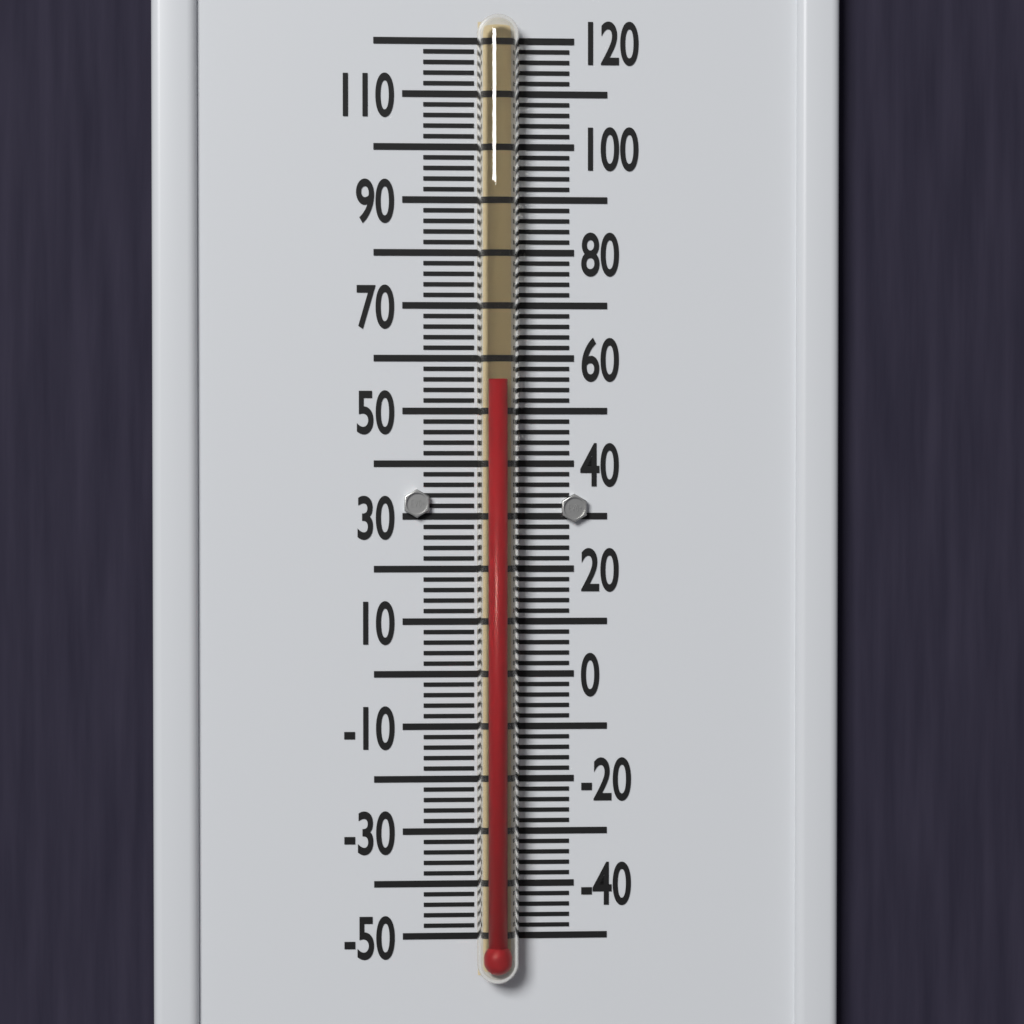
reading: 56 °F
